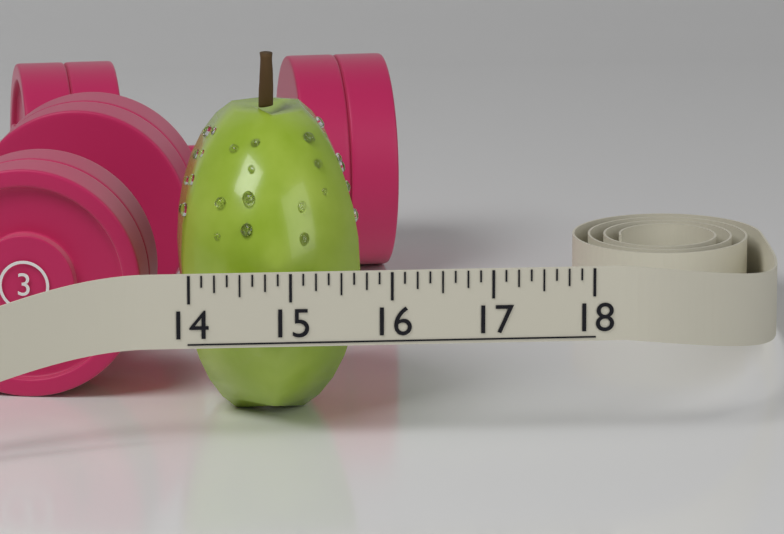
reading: 15.750 (no unit)
